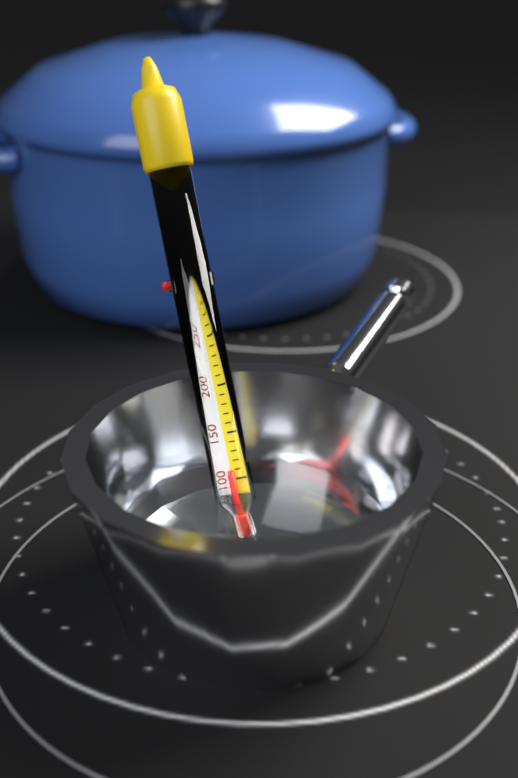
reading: 110 °F
